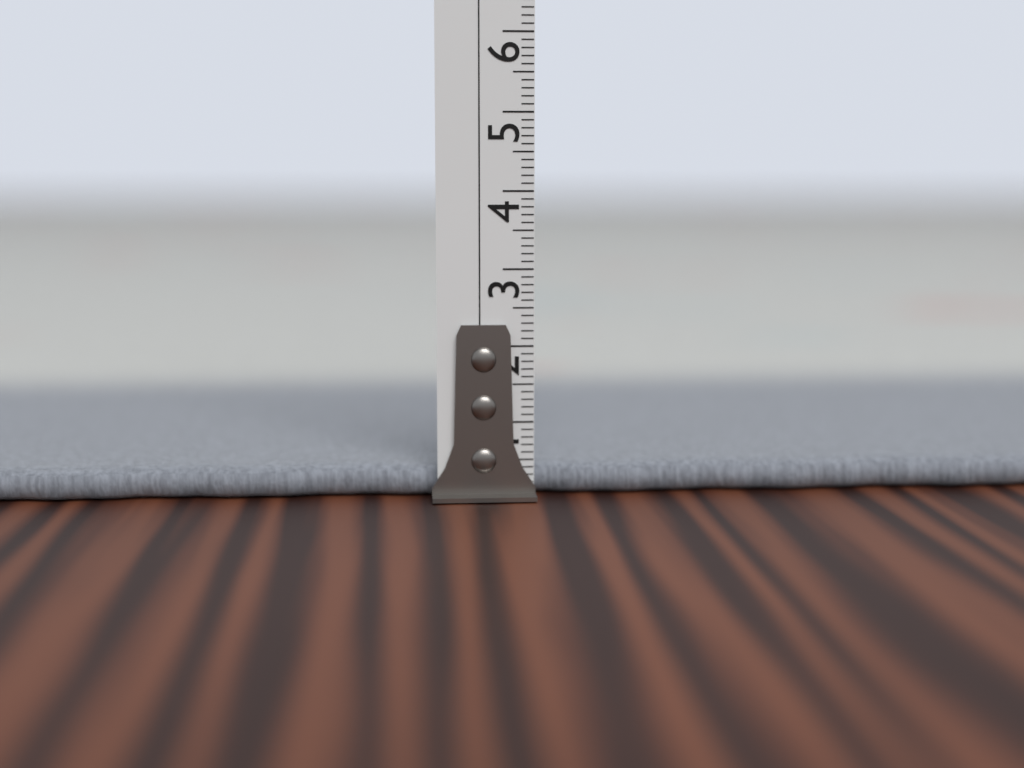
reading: 0.4 cm
